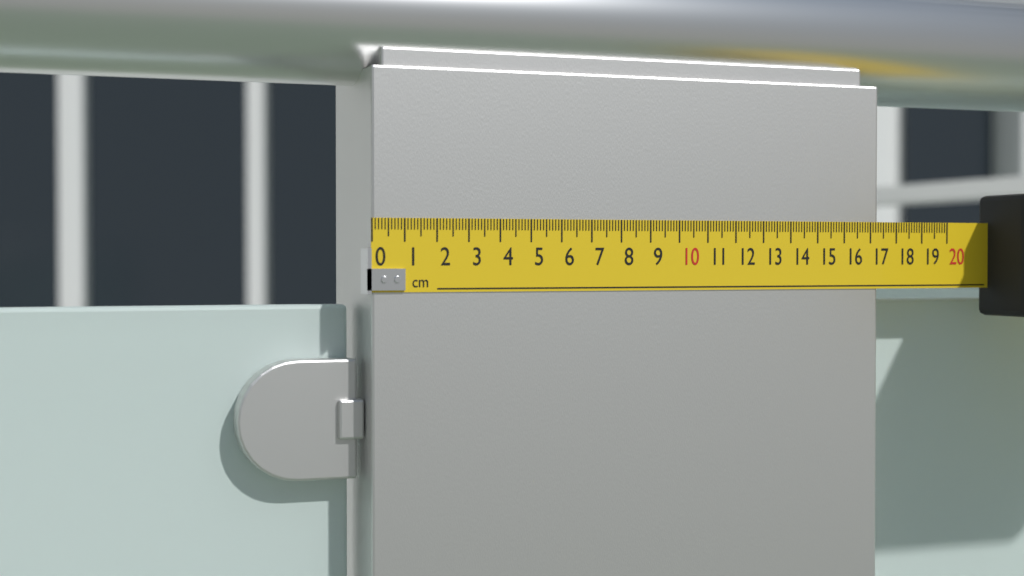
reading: 17.3 cm
